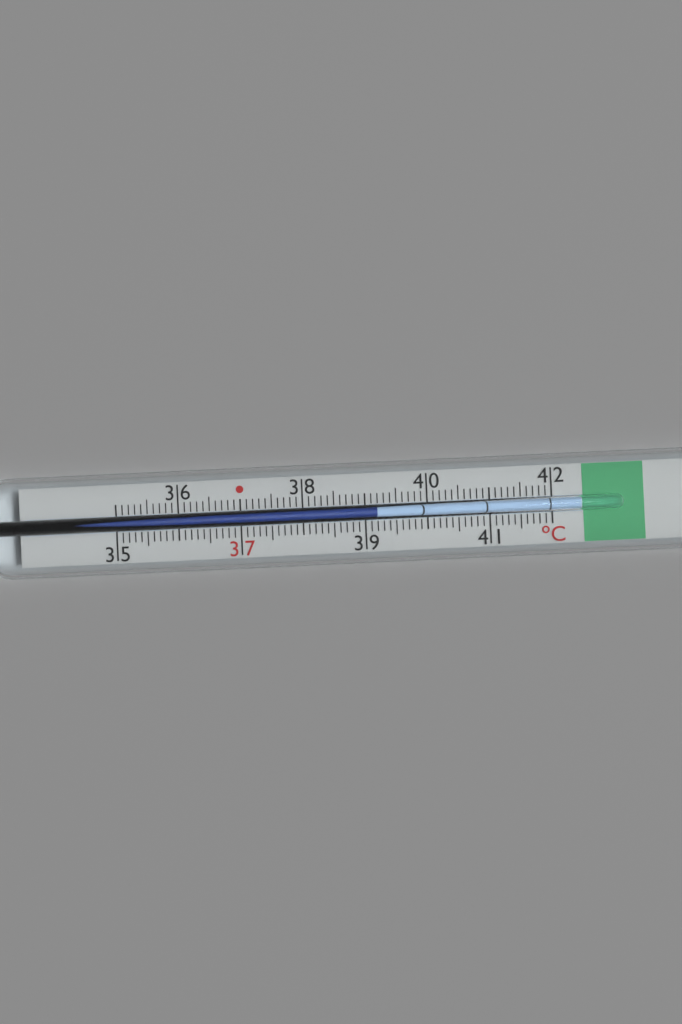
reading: 39.2 °C
